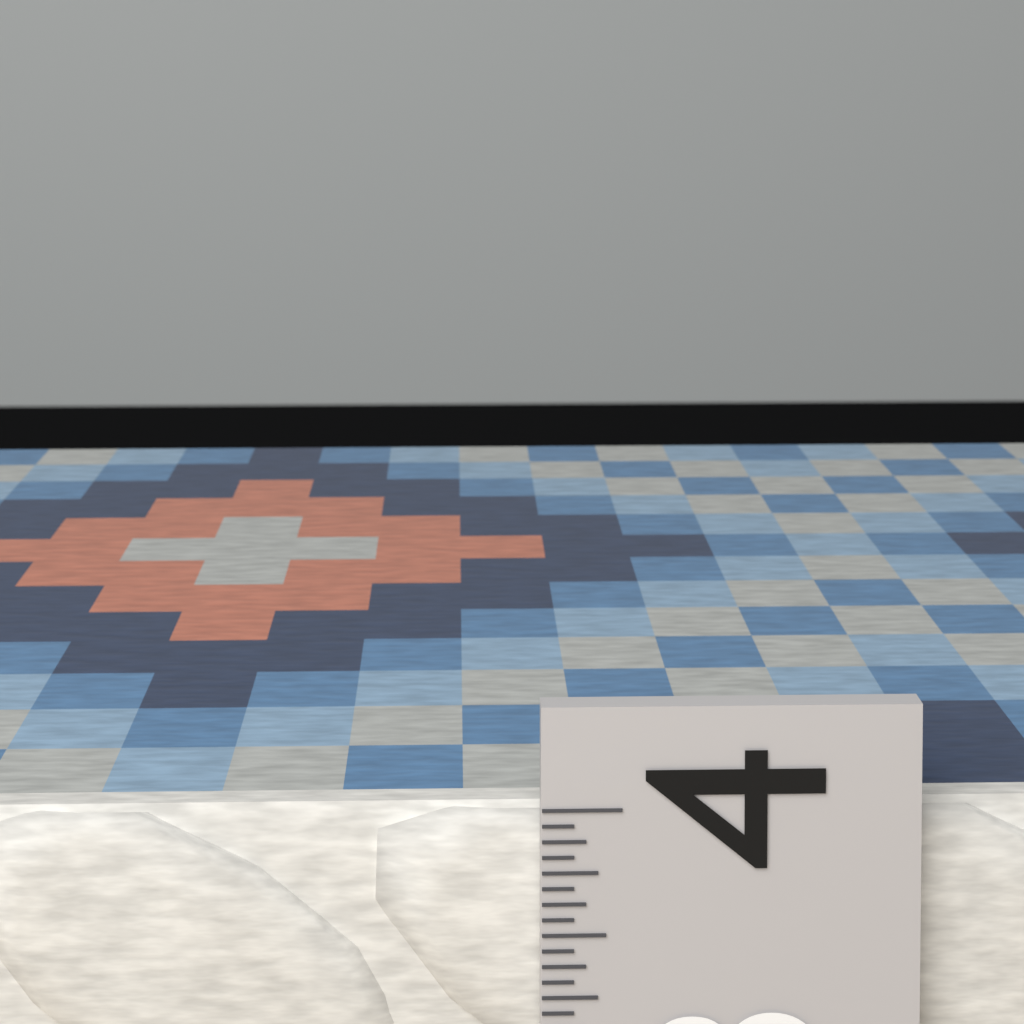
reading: 3.9375 (no unit)
